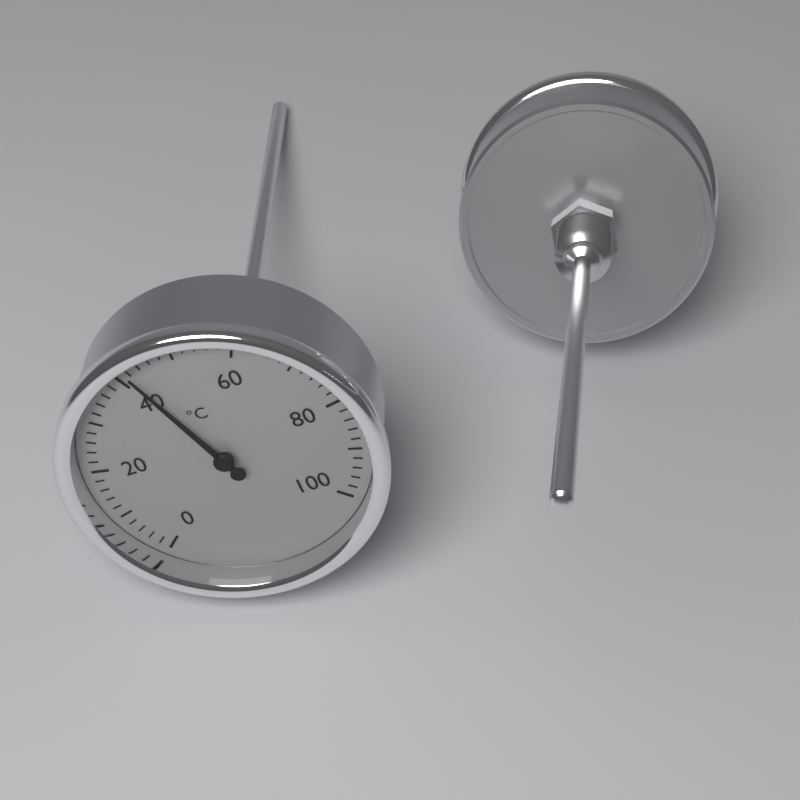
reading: 42 °C
